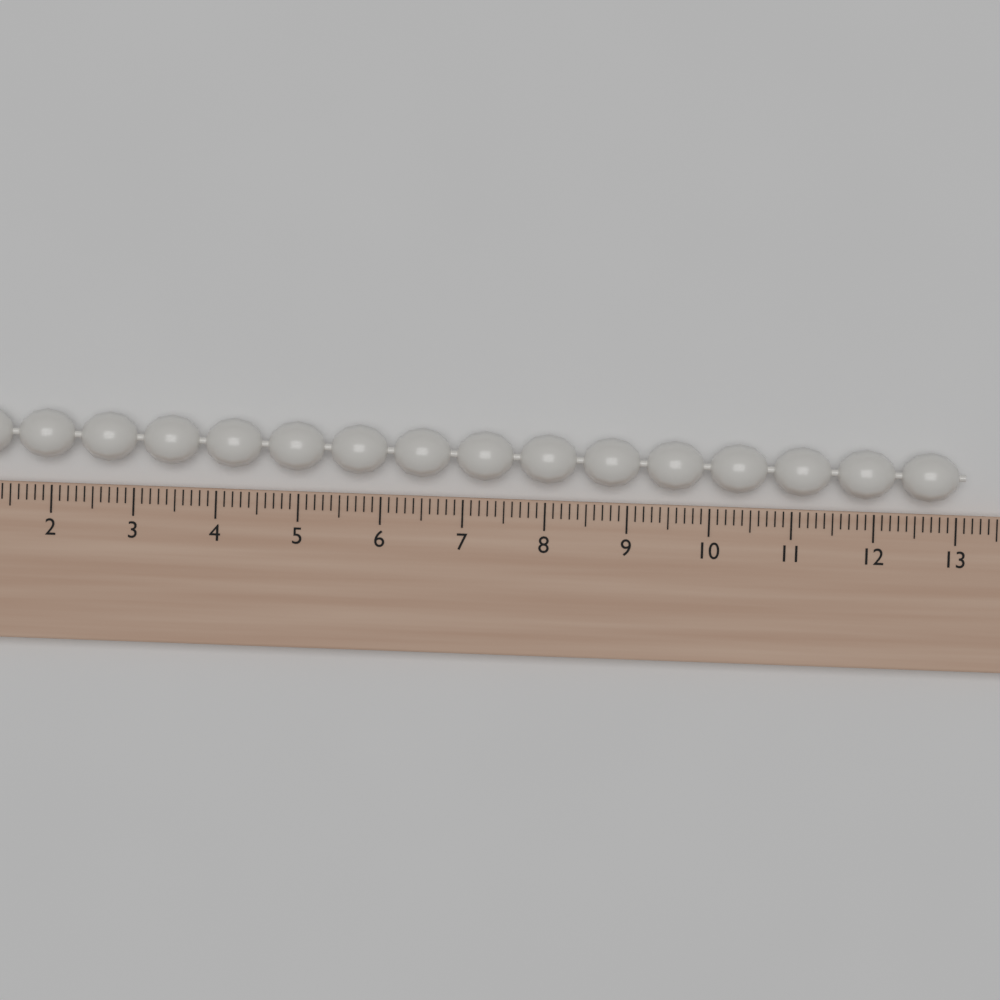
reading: 13.1 (no unit)
